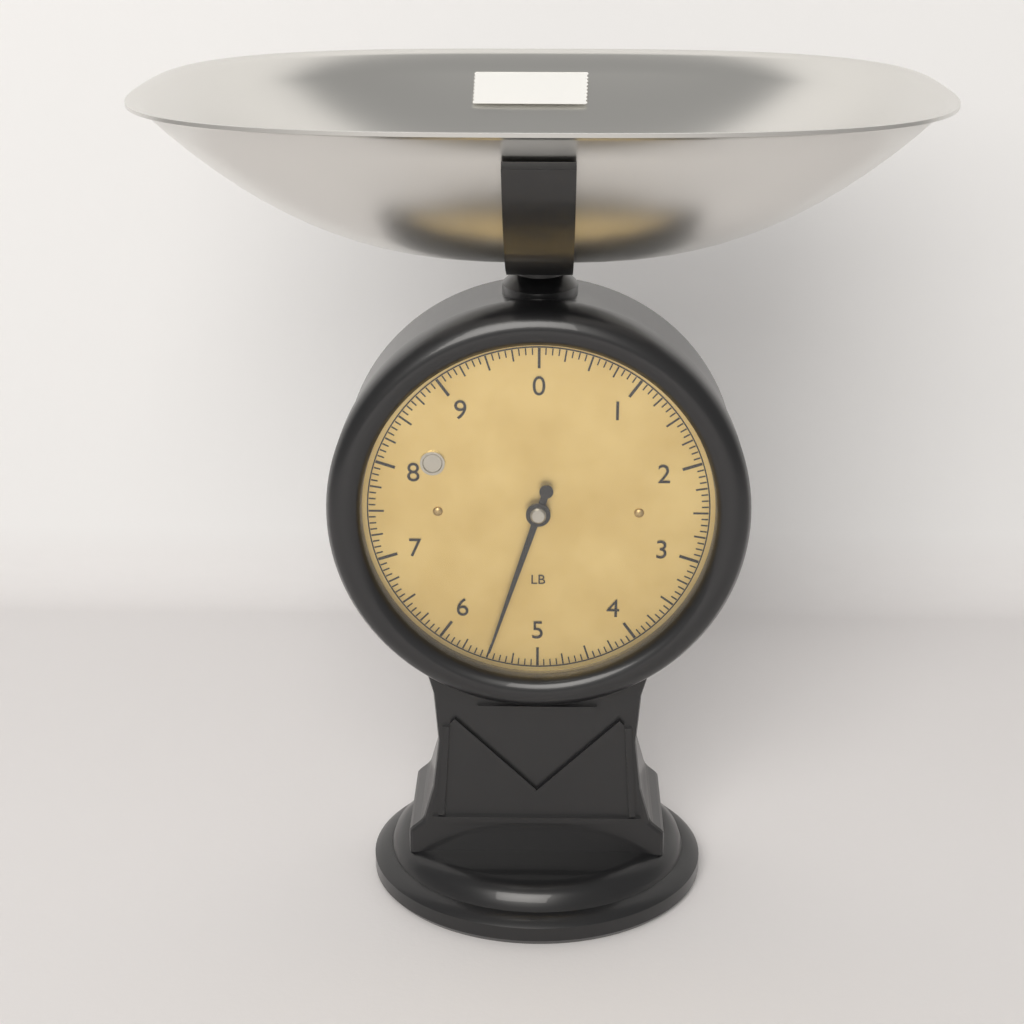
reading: 5.5000 lb
